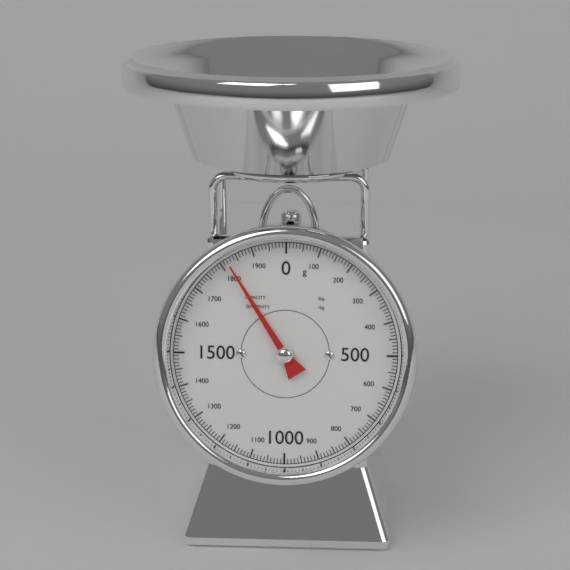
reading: 1820 g
